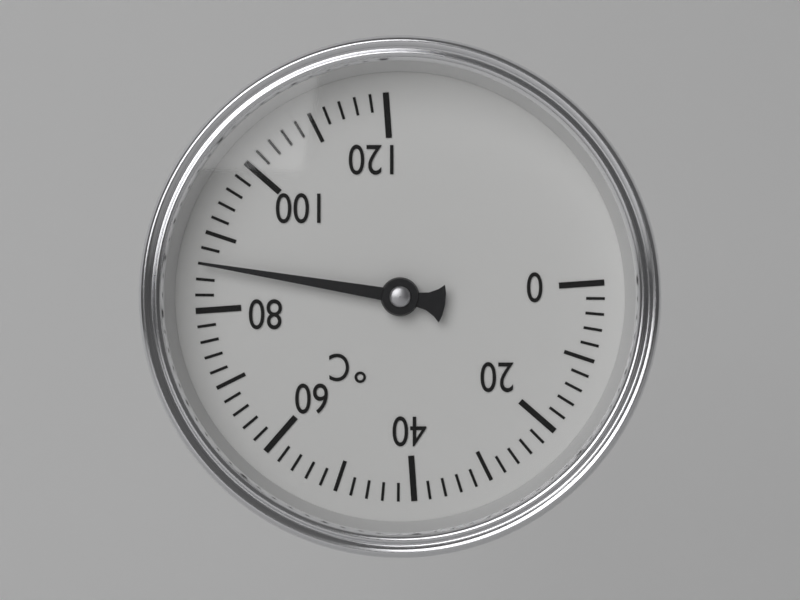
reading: 86 °C
